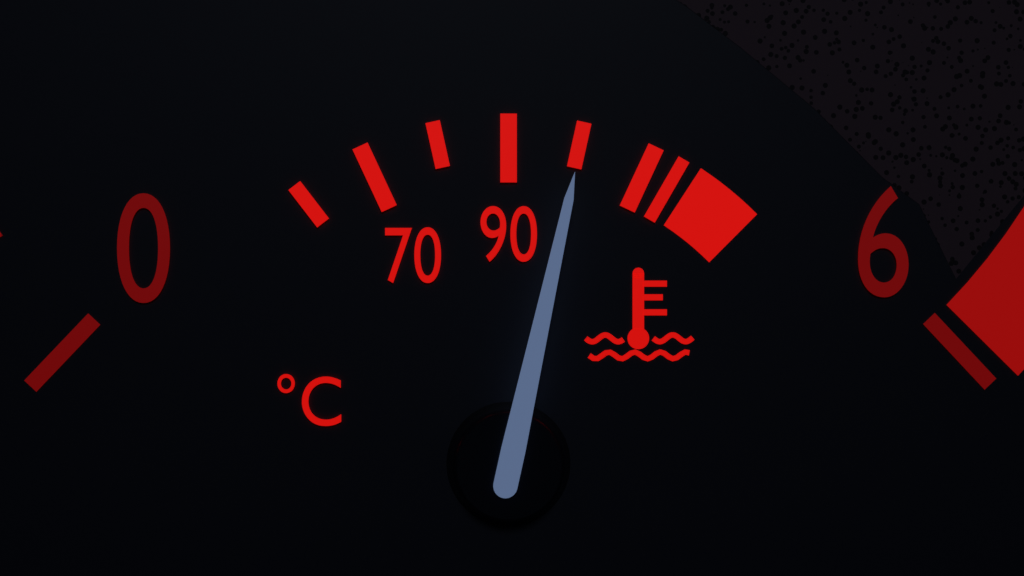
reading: 100 °C
